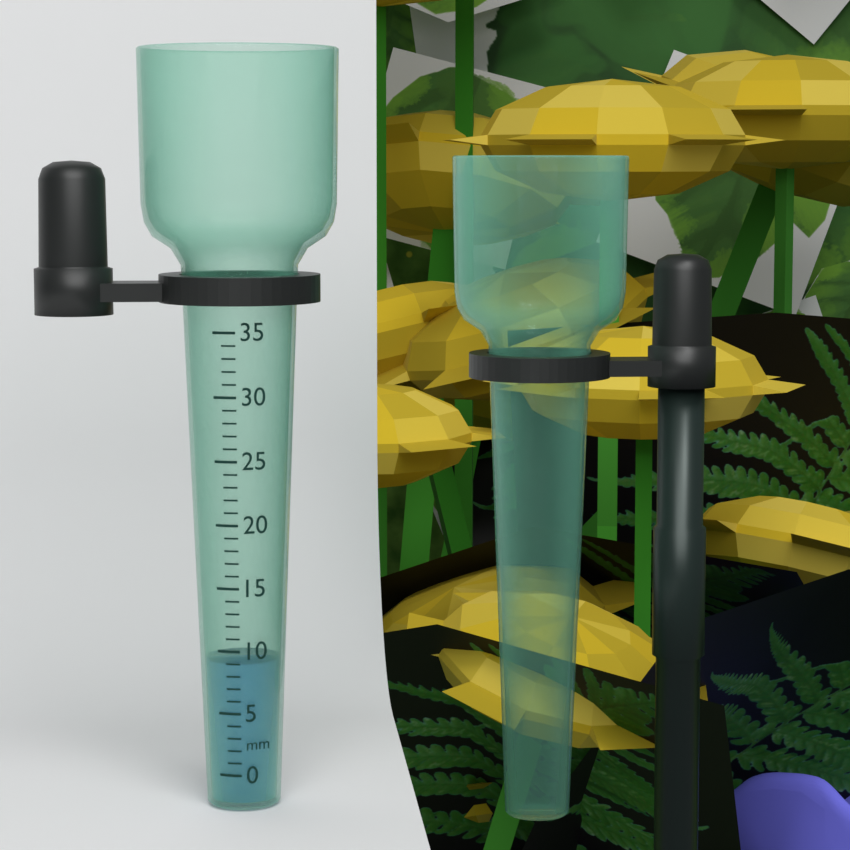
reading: 9 mm
